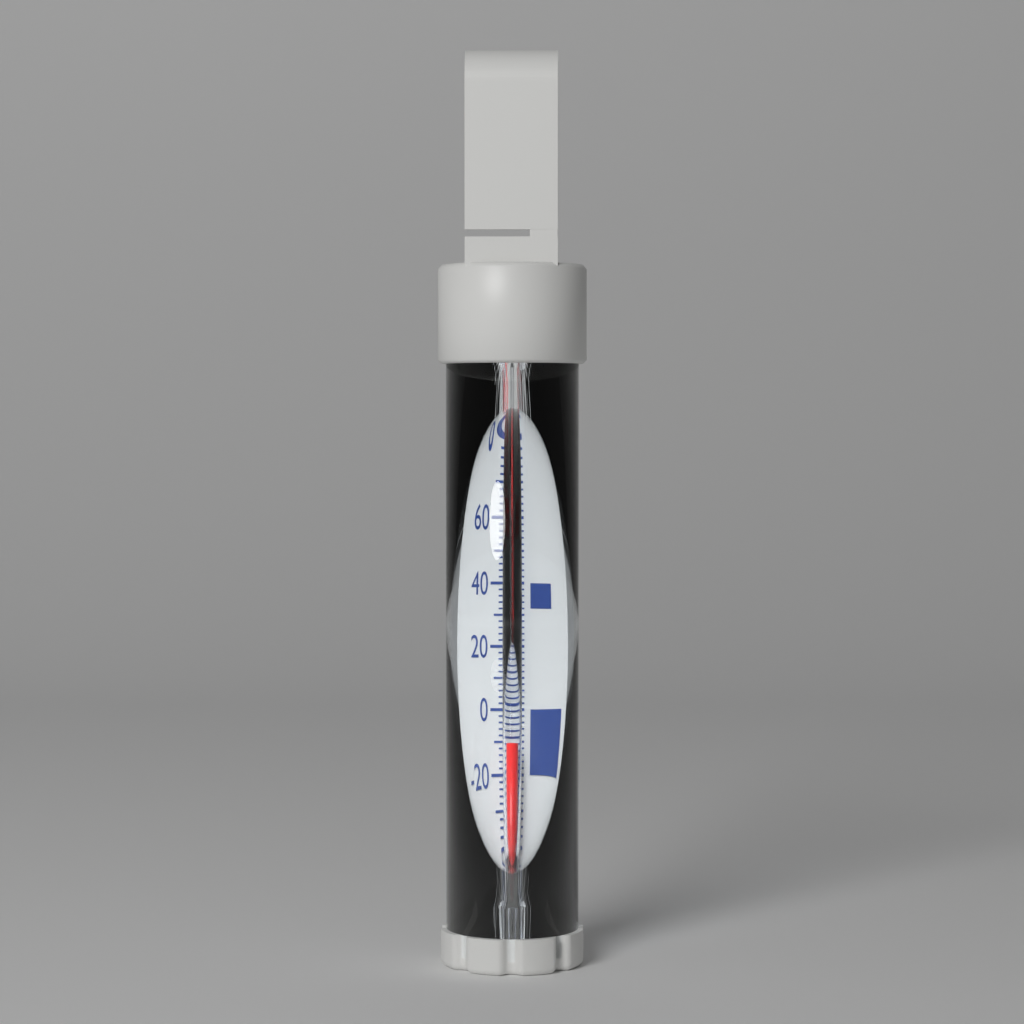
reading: -12 °F
